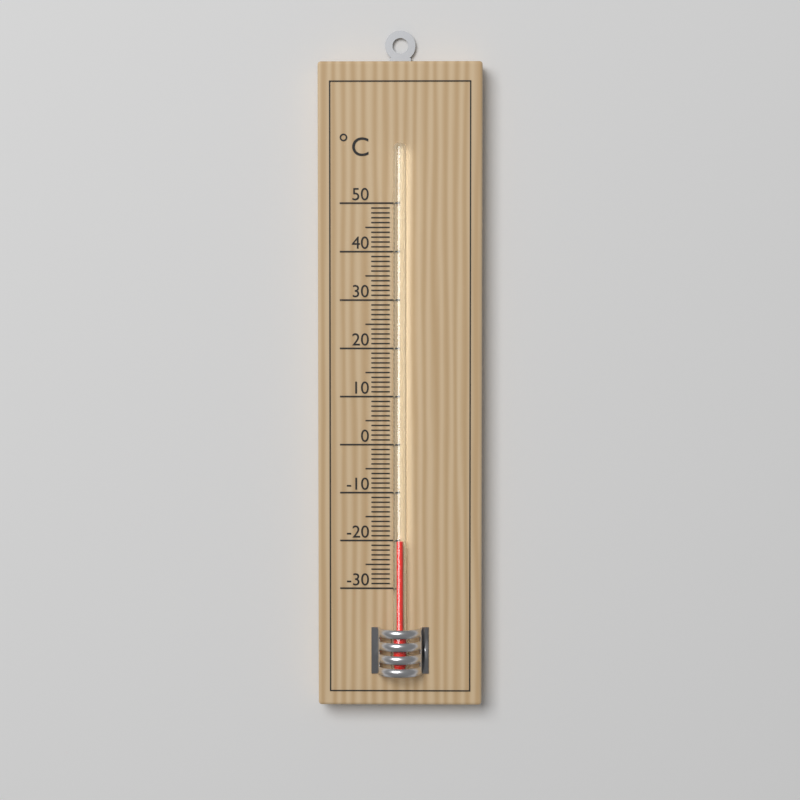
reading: -20 °C
